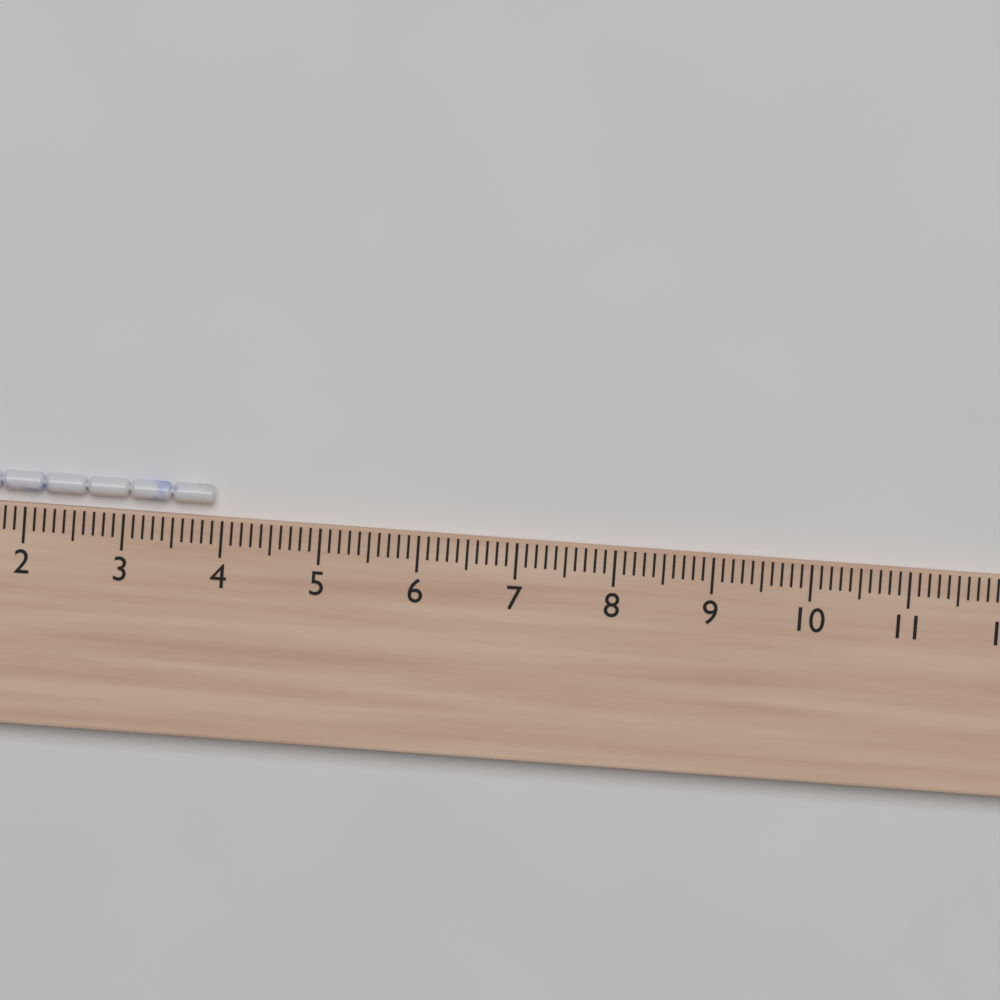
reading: 3.9 cm
